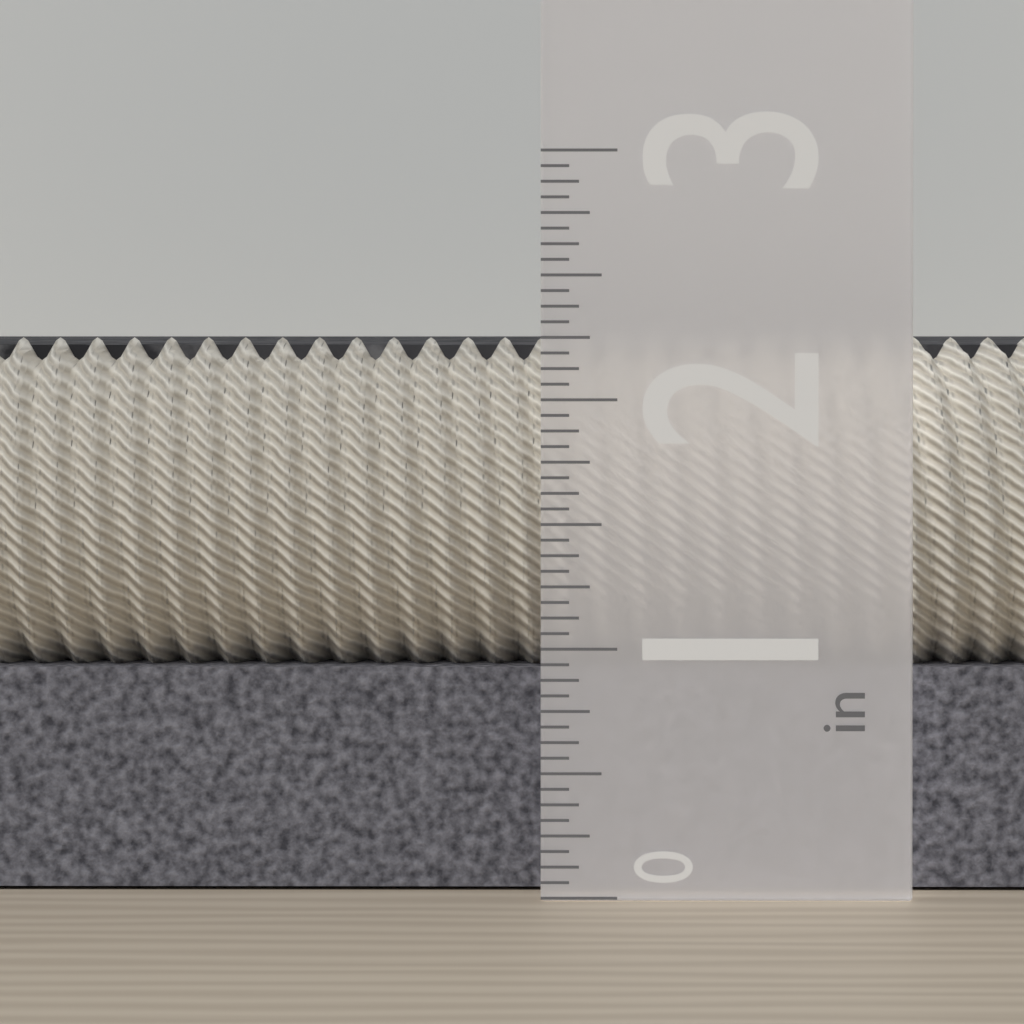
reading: 2.2500 in
